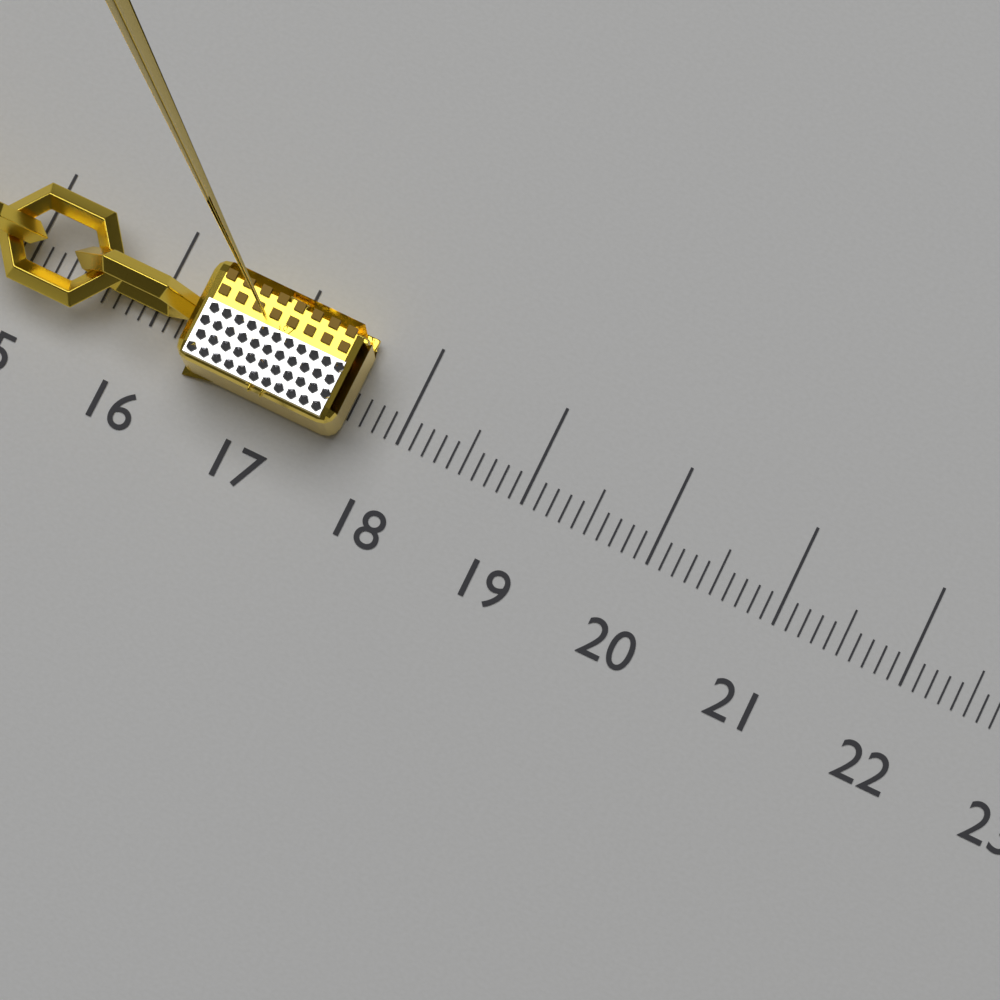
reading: 17.6 (no unit)
